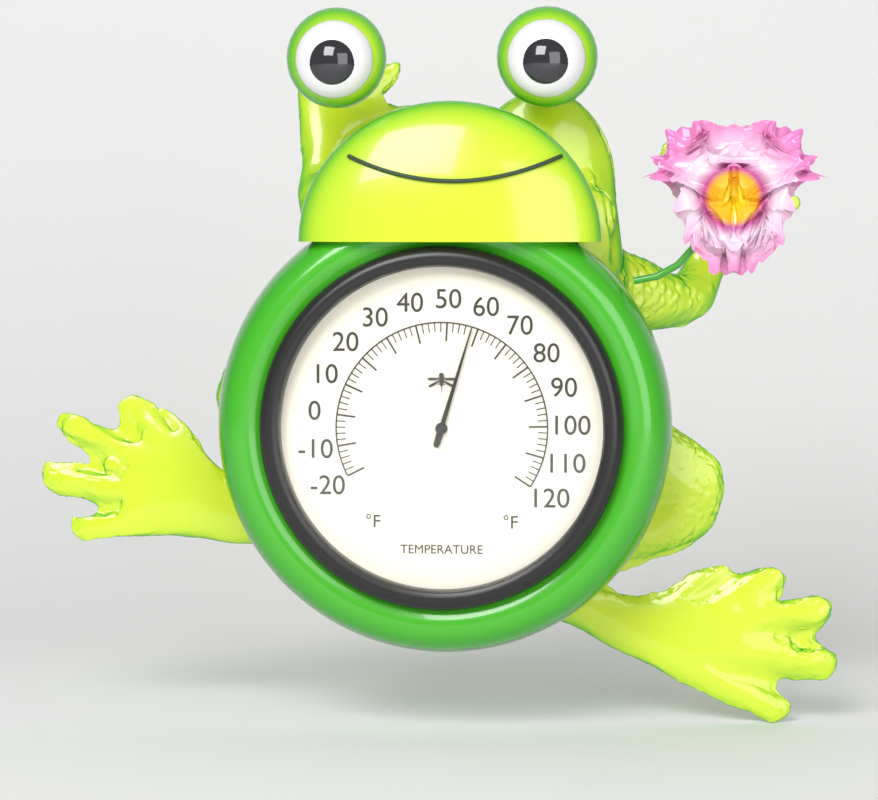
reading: 58 °F
